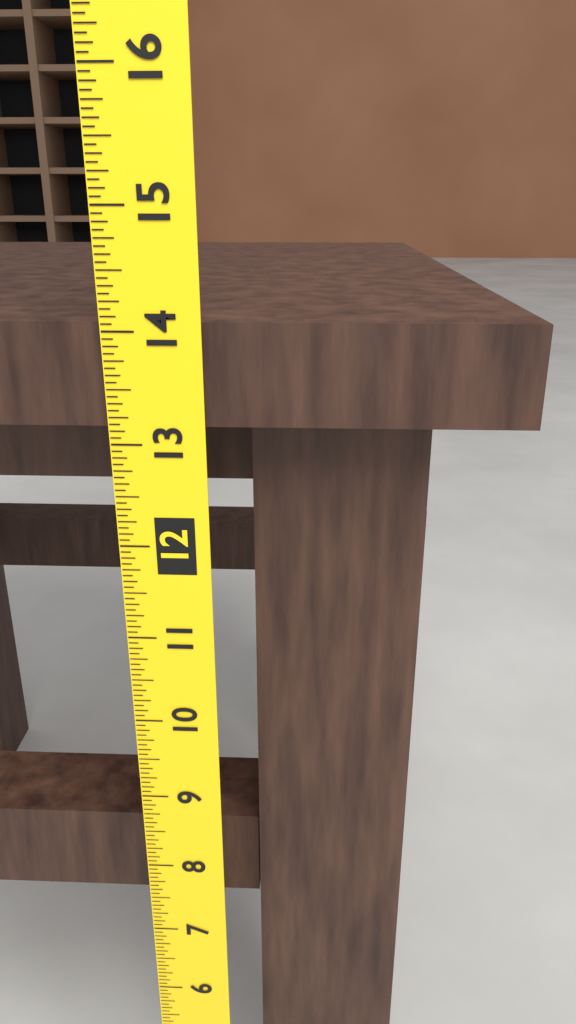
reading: 14.0625 (no unit)
